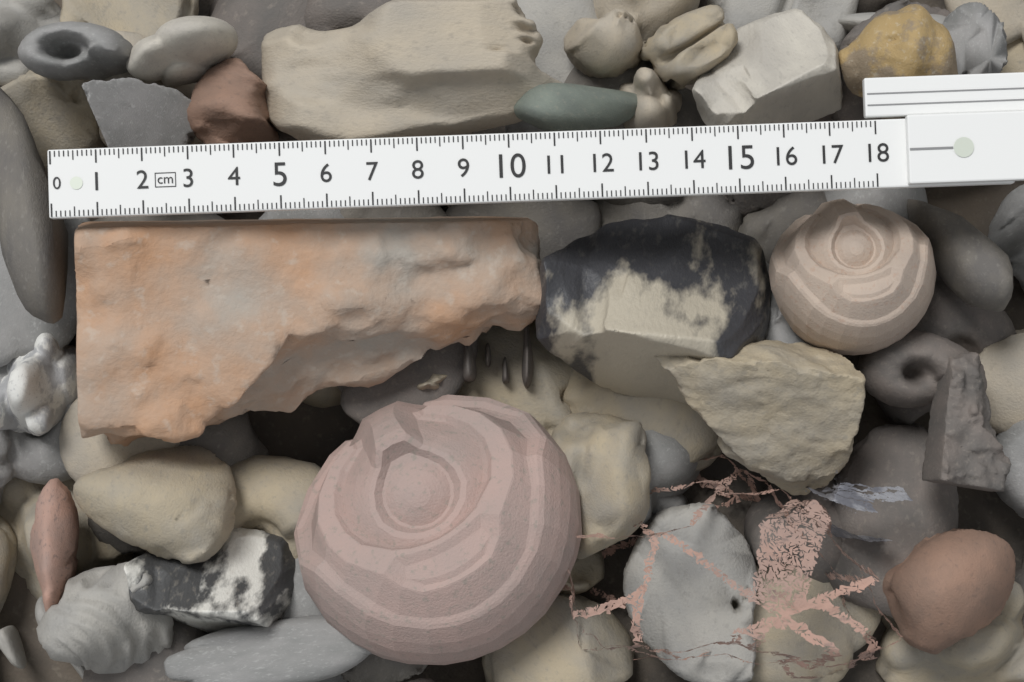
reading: 10.8 cm
